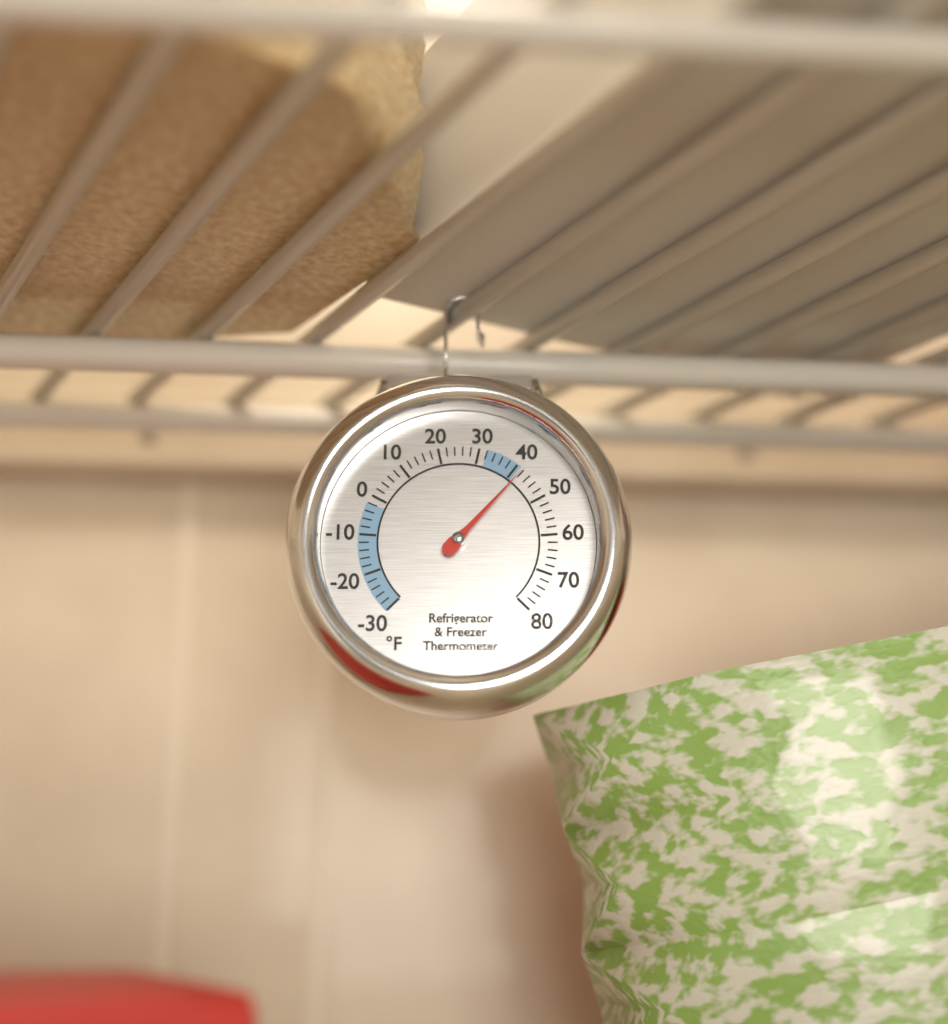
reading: 42 °F
